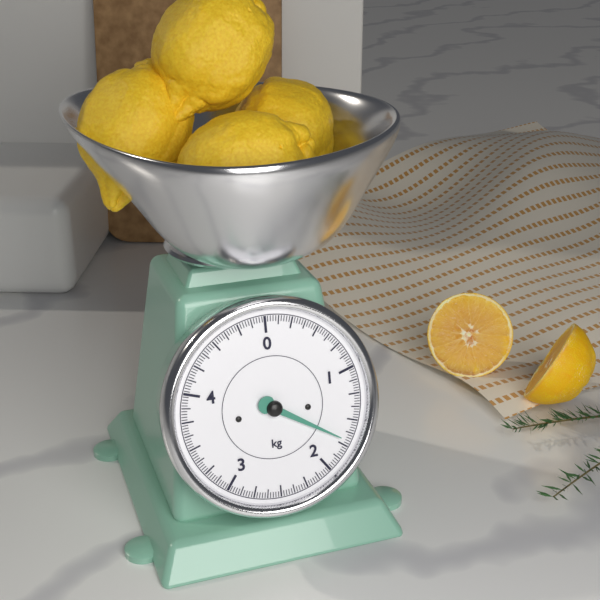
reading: 1.700 kg
